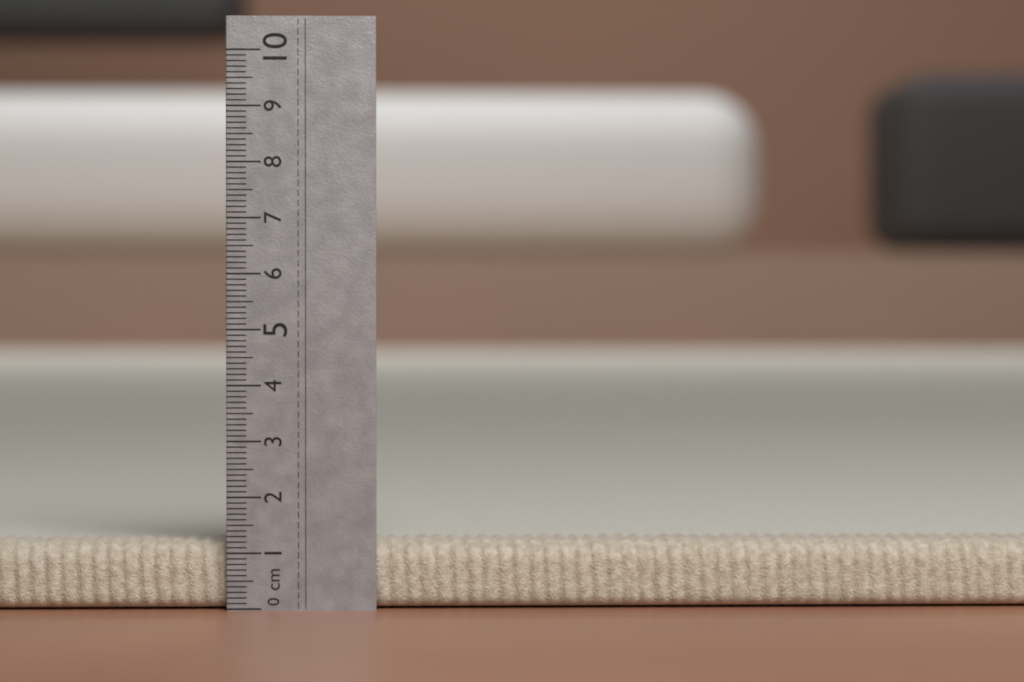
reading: 1.2 cm
